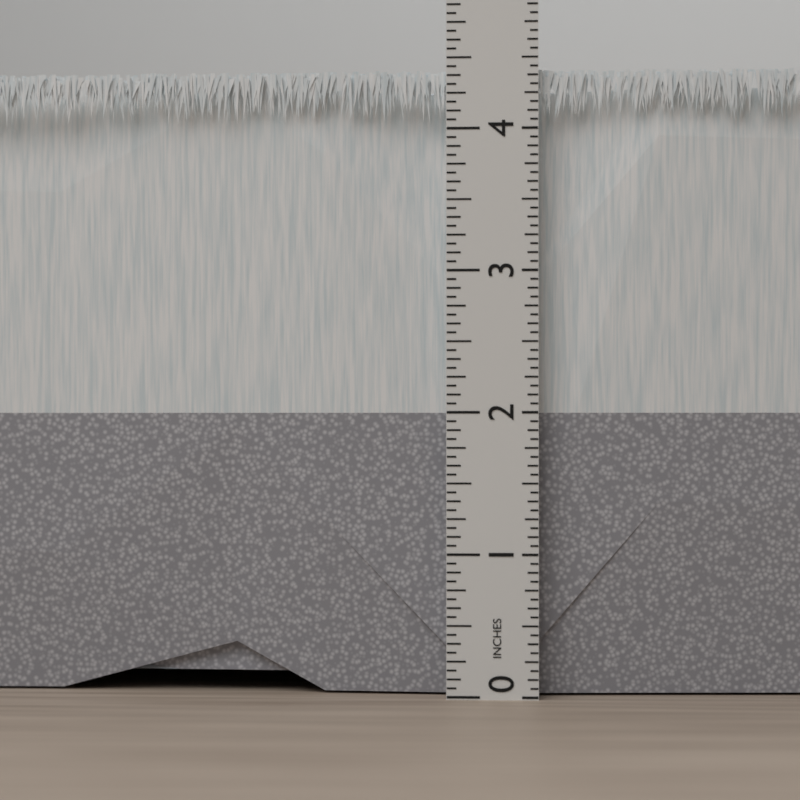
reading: 4.4375 in
